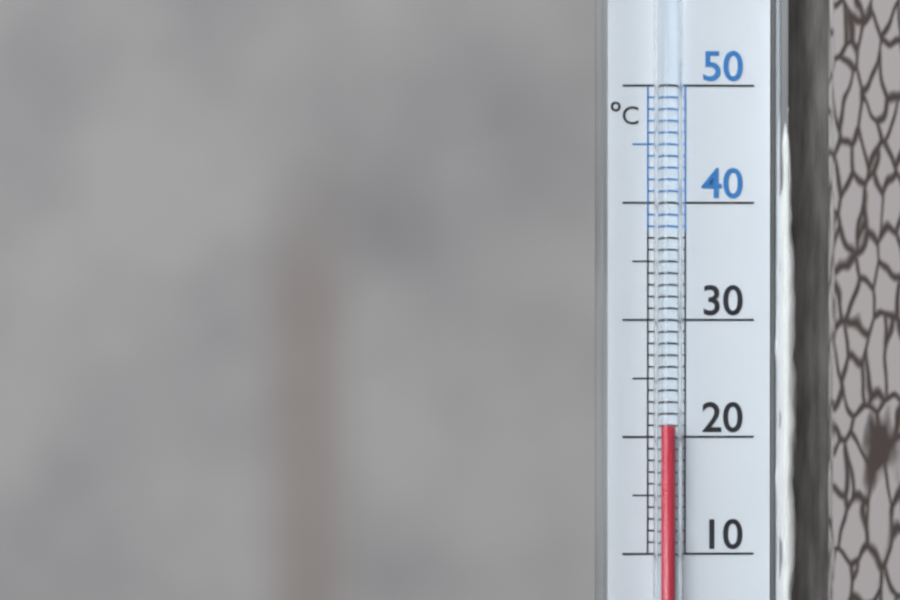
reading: 21 °C
